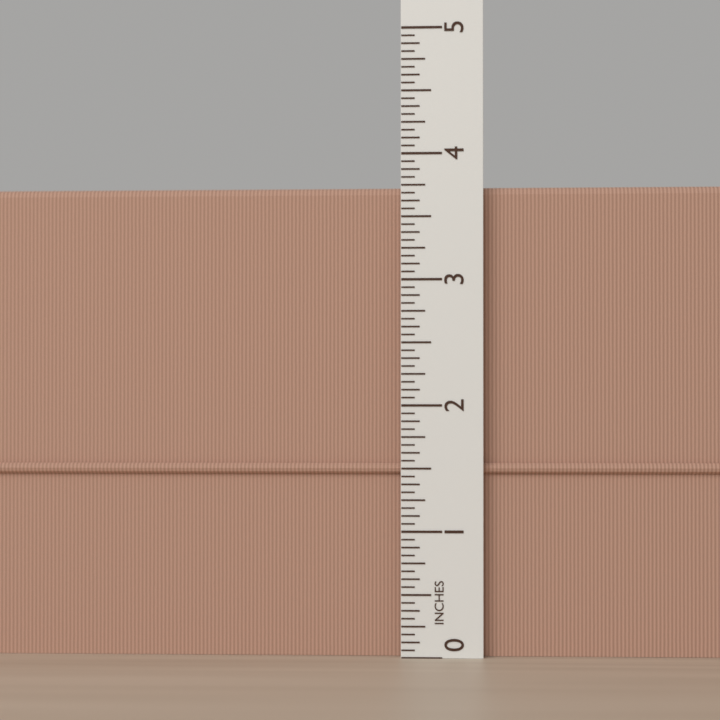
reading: 3.7500 in
